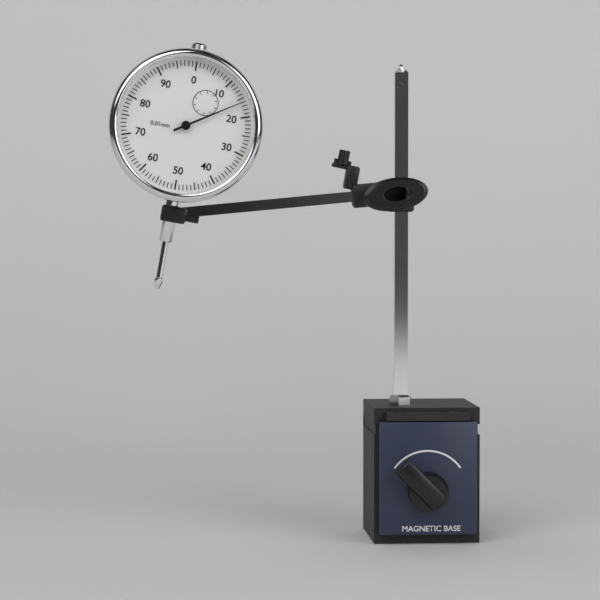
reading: 0.16 mm
